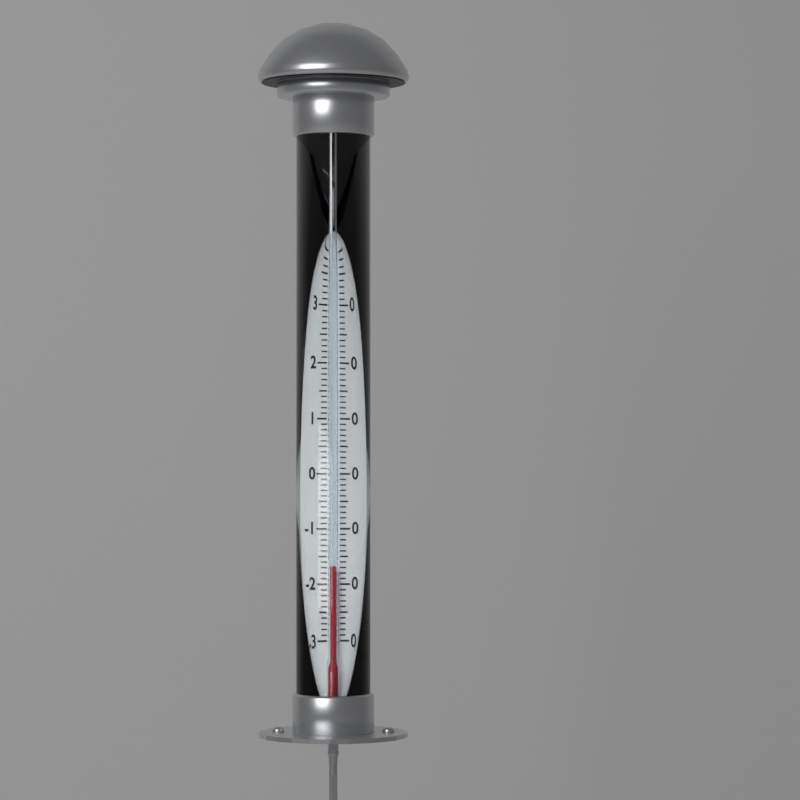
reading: -17 °C
